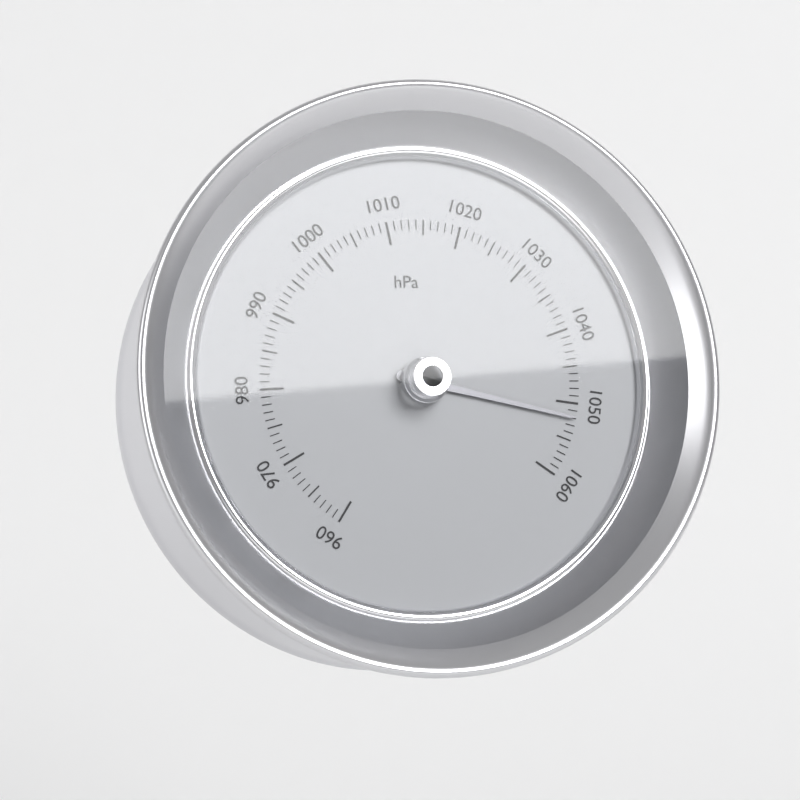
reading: 1052 hPa
